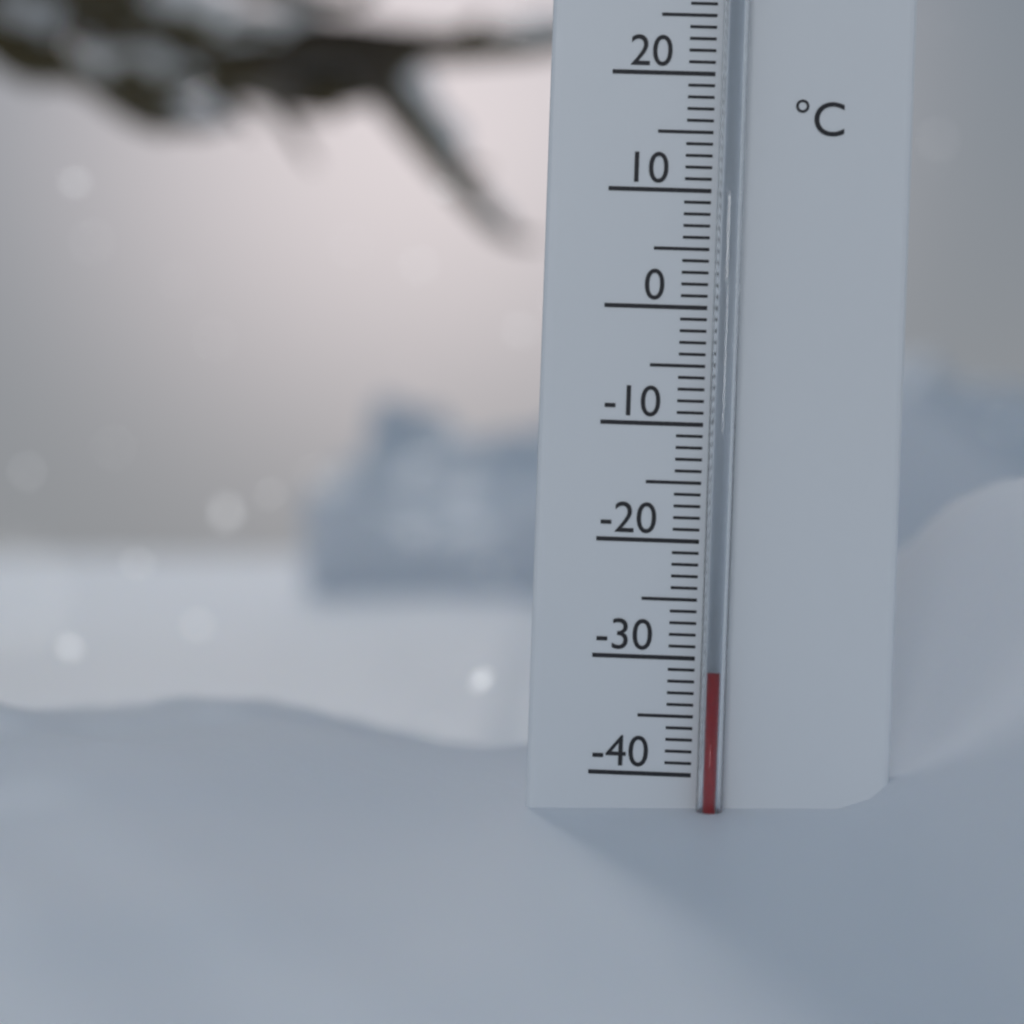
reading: -31 °C
